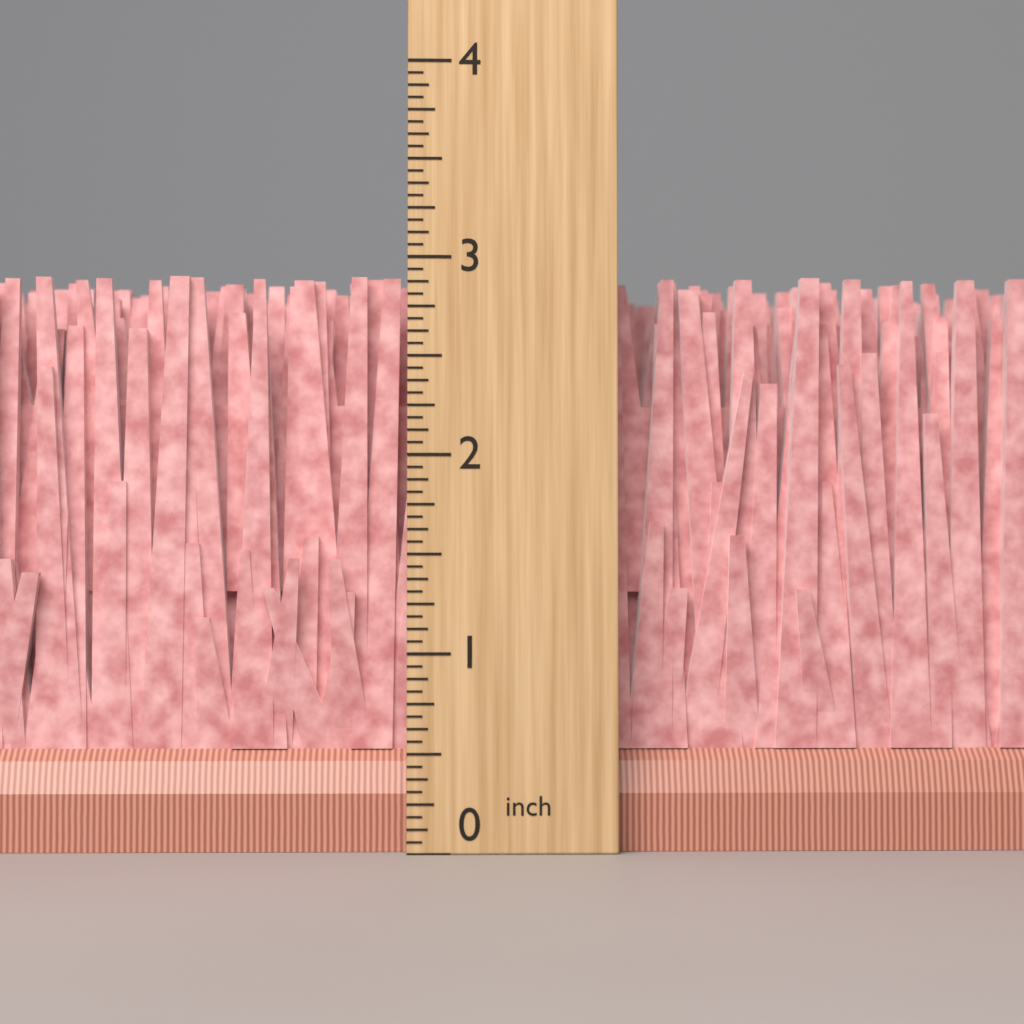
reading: 2.9375 inch
